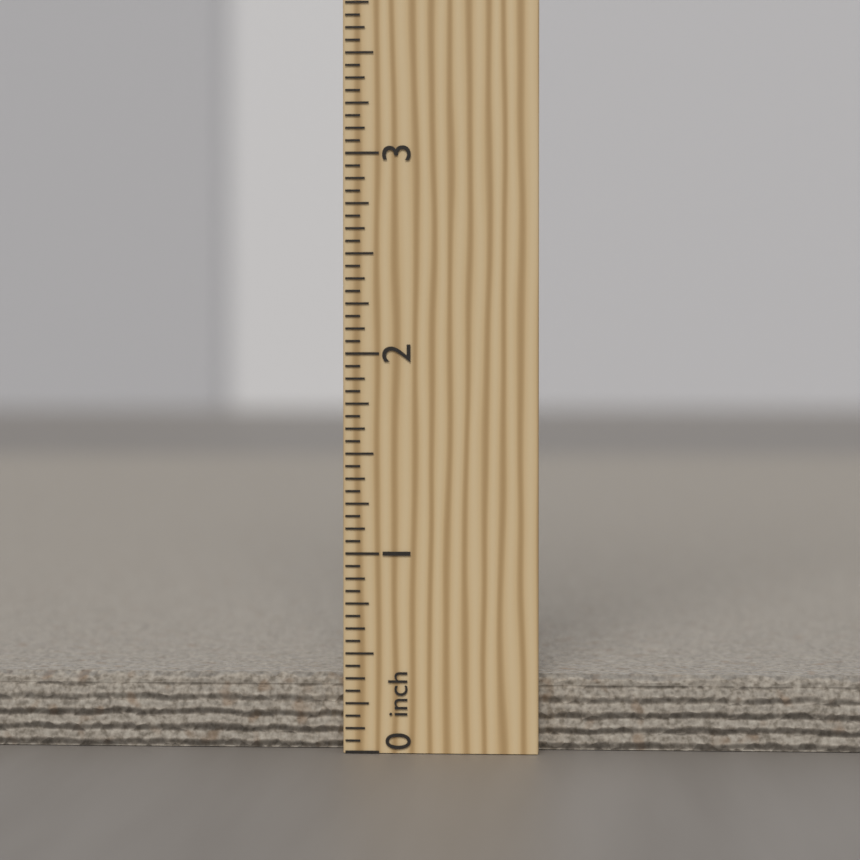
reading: 0.3750 inch
